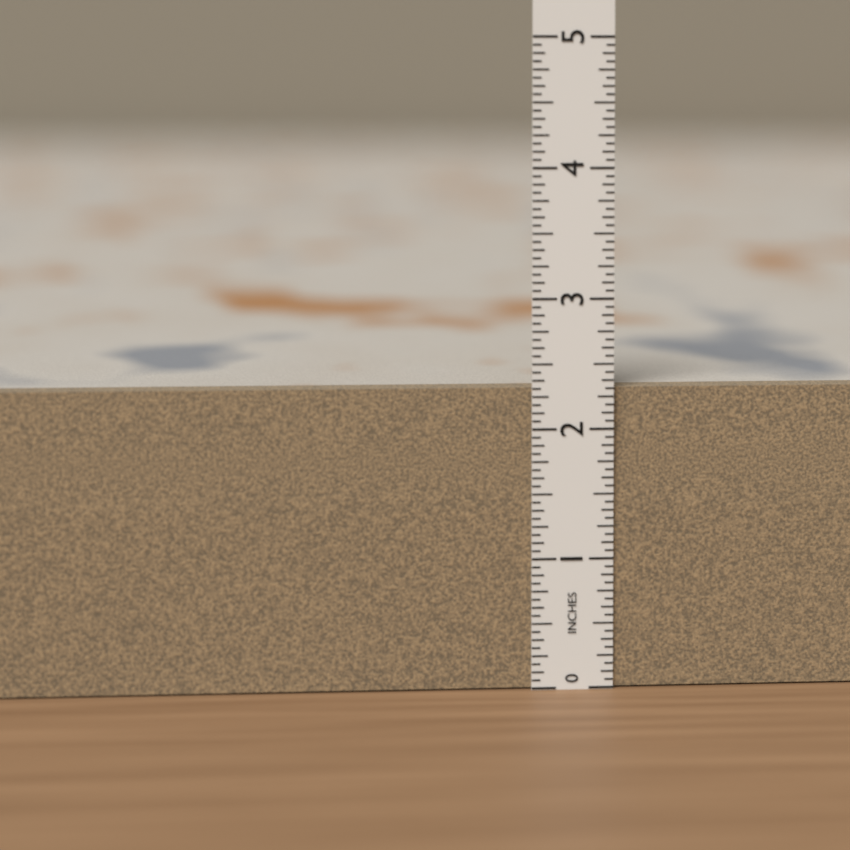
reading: 2.3125 in
